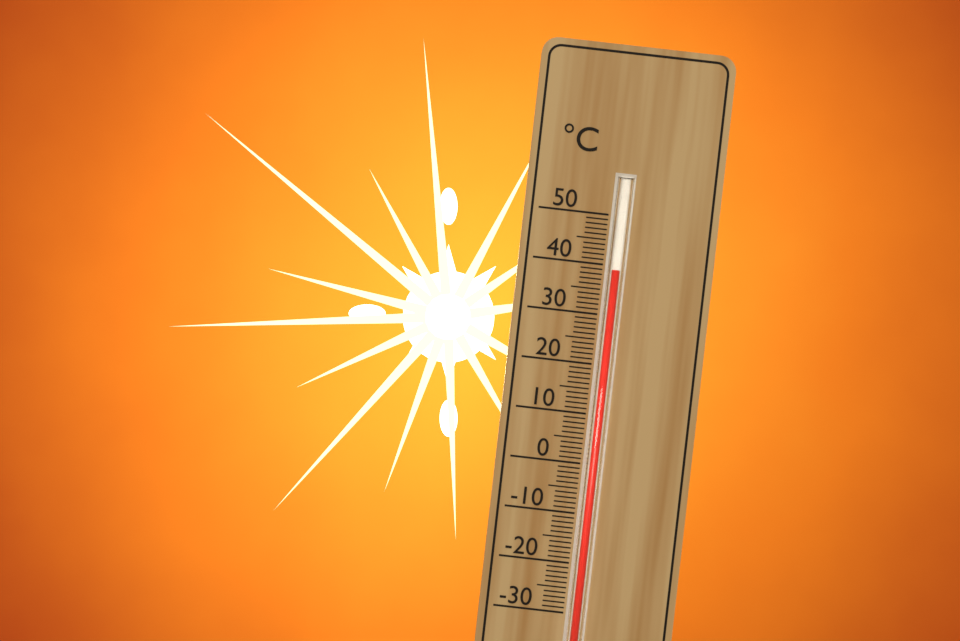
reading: 39 °C
